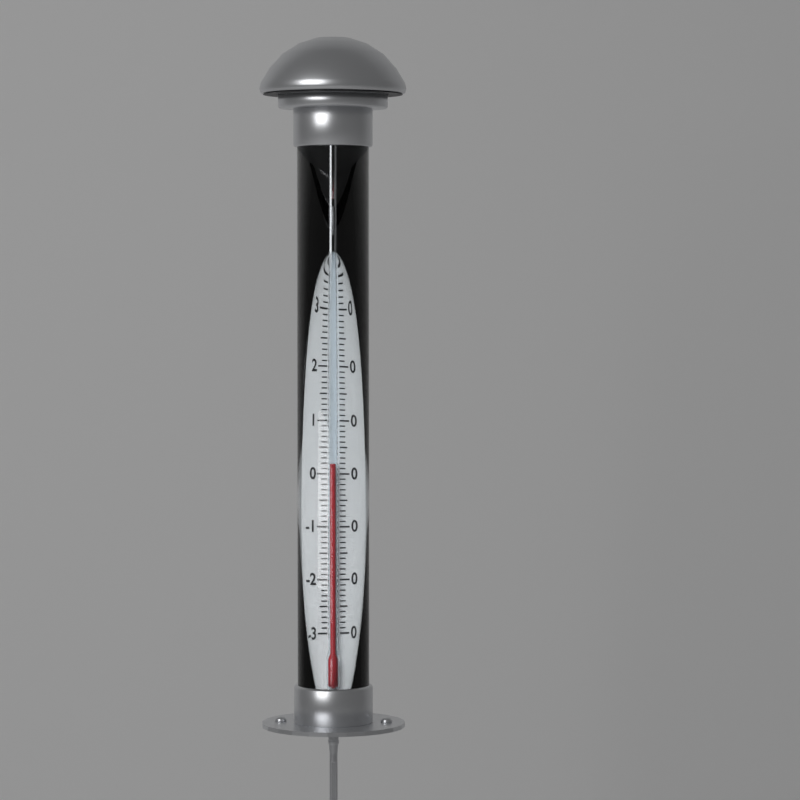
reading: 2 °C
